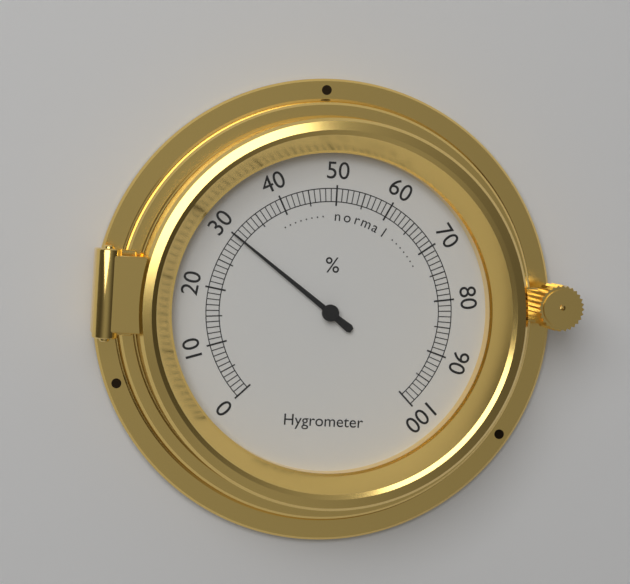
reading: 30 %
